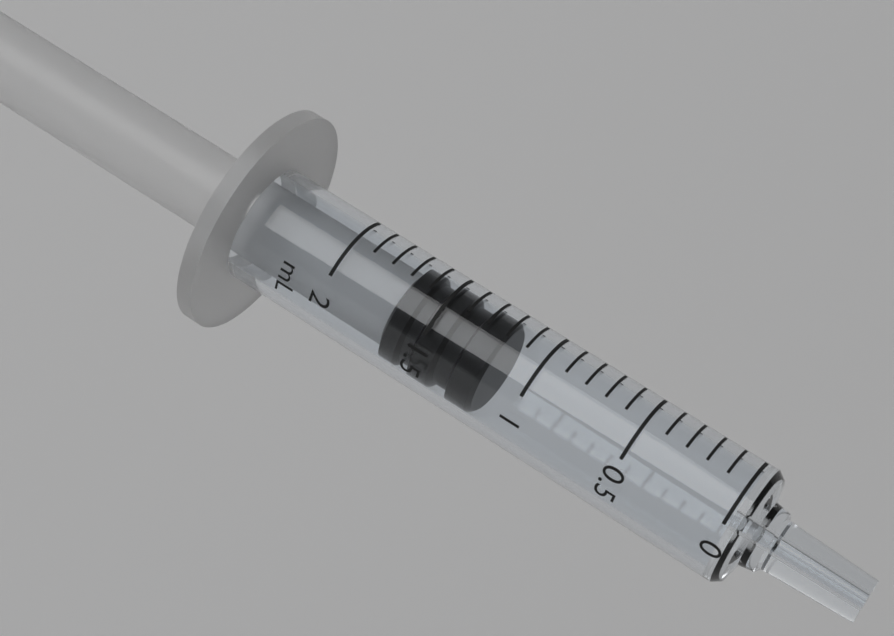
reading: 1.2 mL
